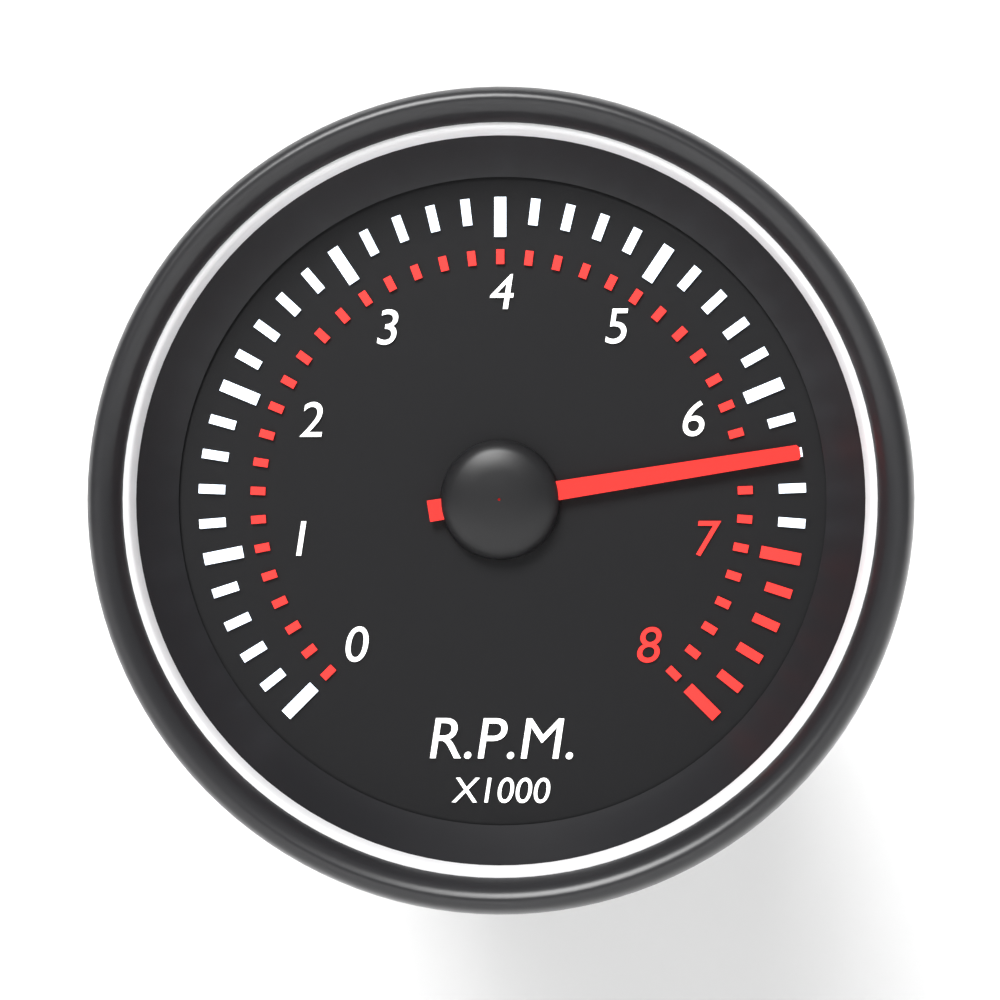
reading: 6.4 x1000 RPM
